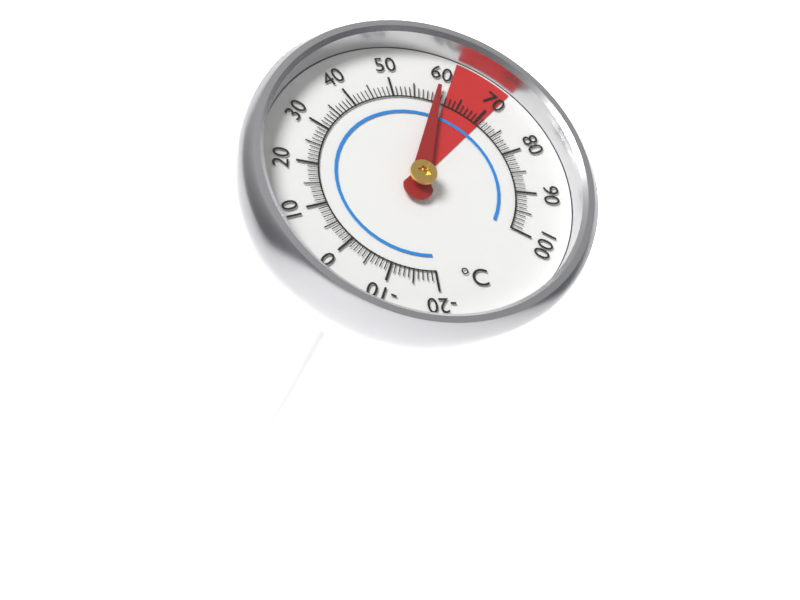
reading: 60 °C
